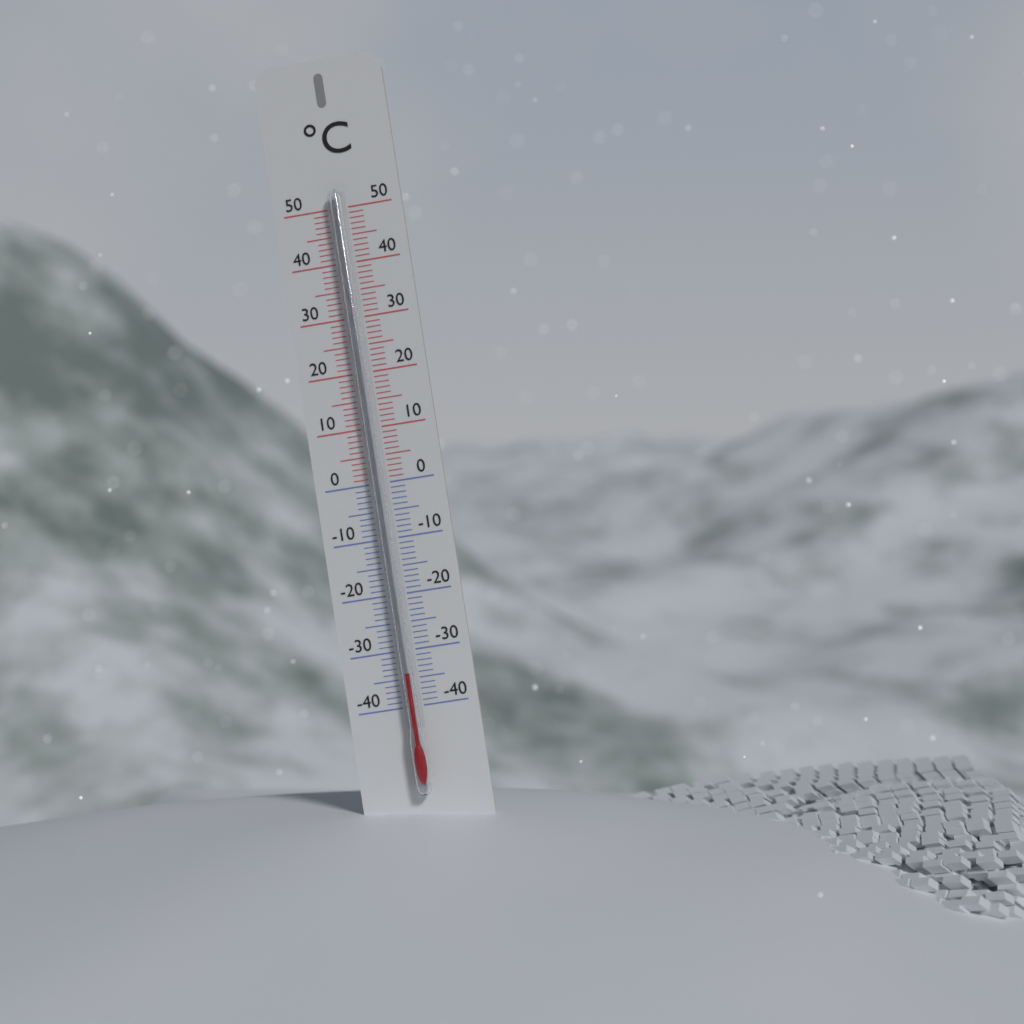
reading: -34 °C
